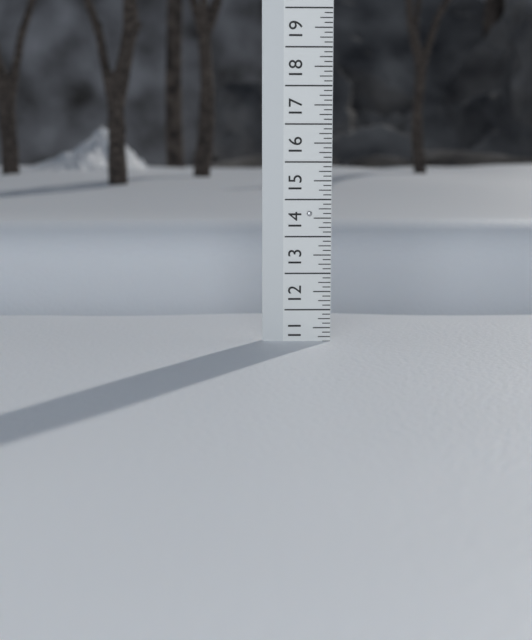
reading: 11.125 (no unit)
